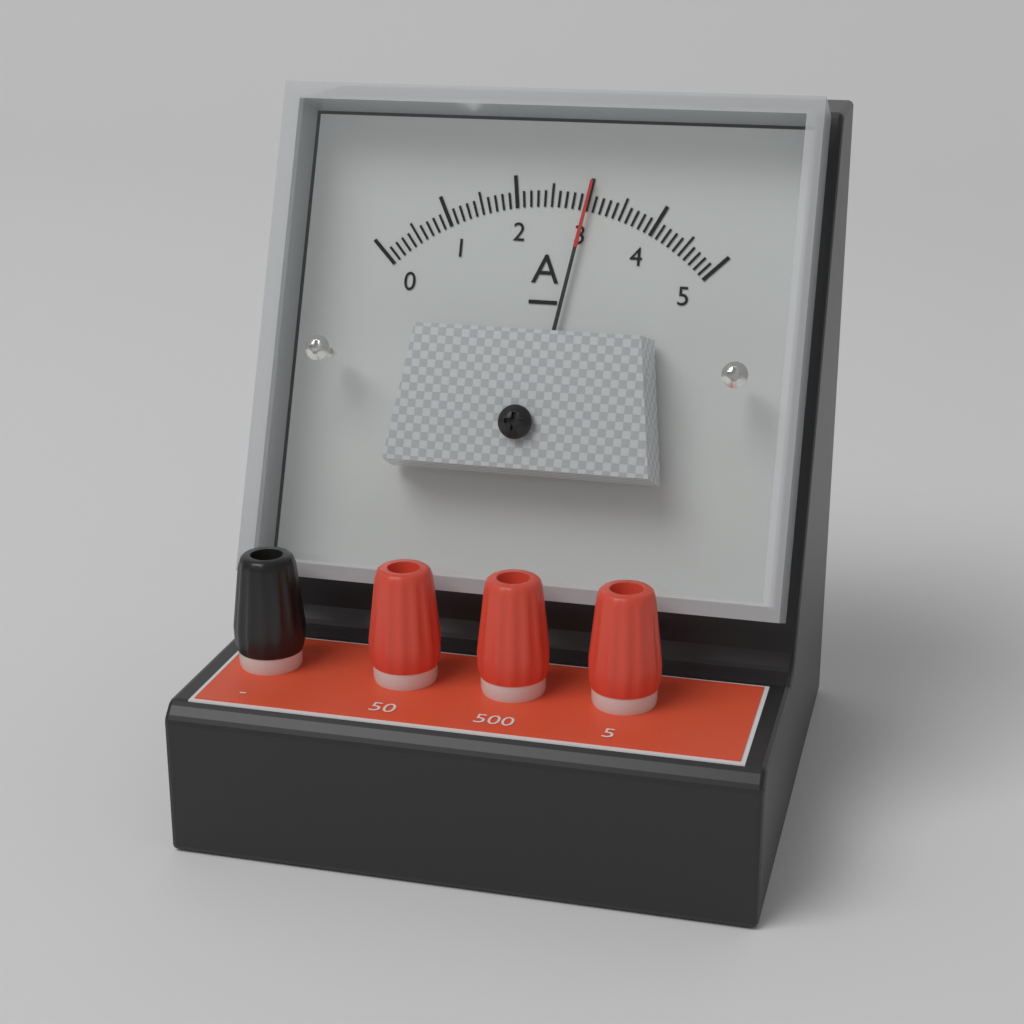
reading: 3.0 A
